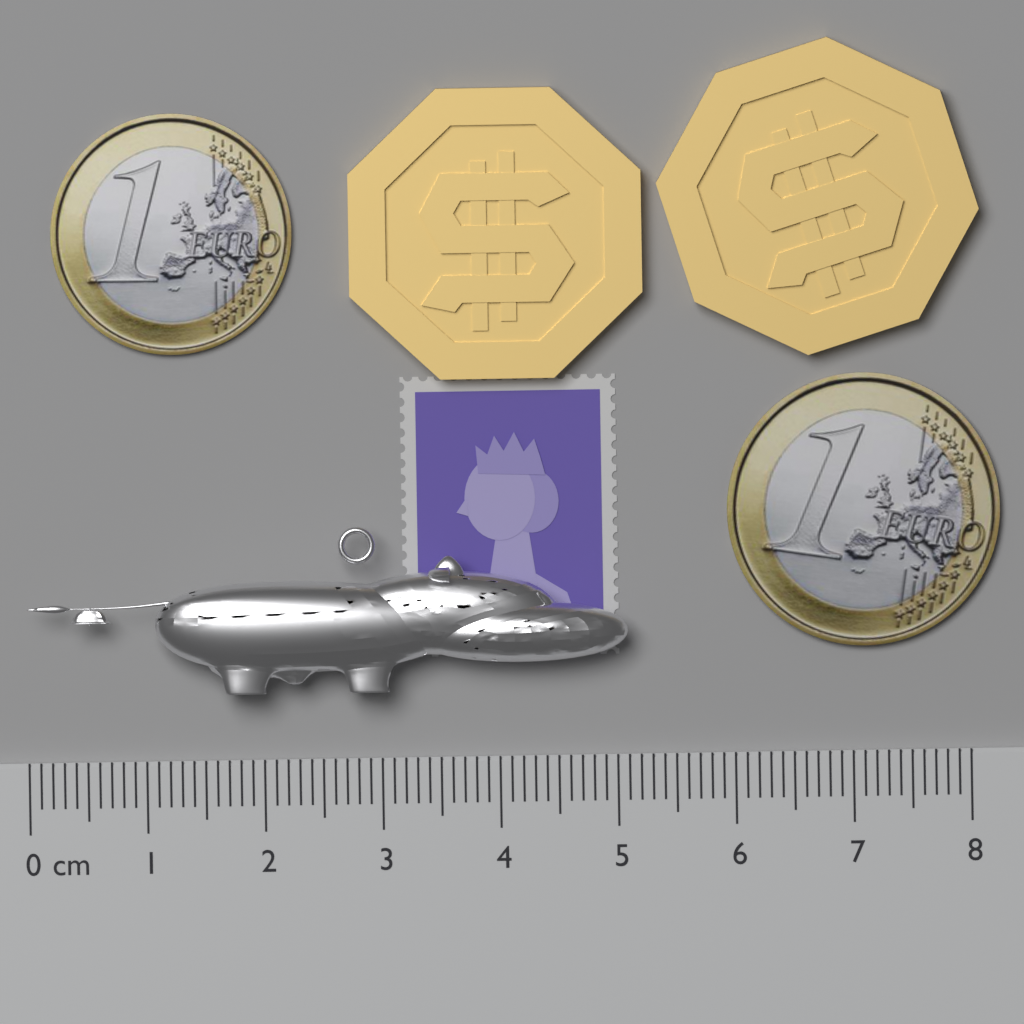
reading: 5.1 cm
